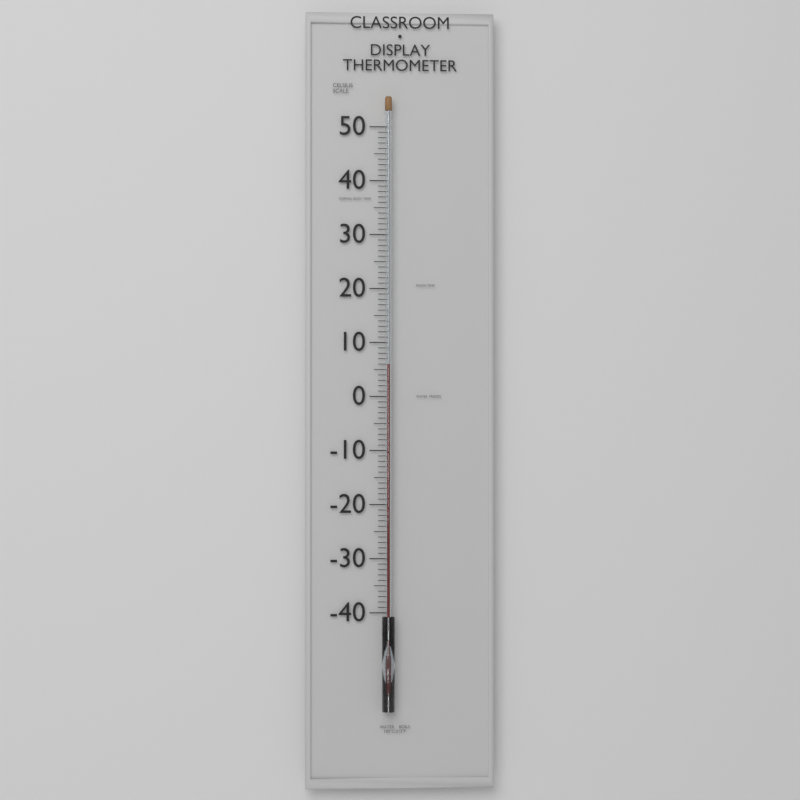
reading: 6 °C
